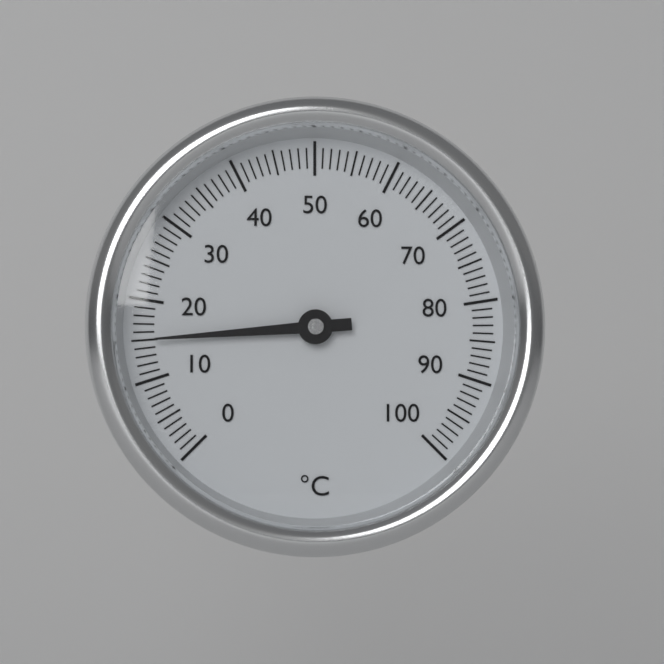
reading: 15 °C
